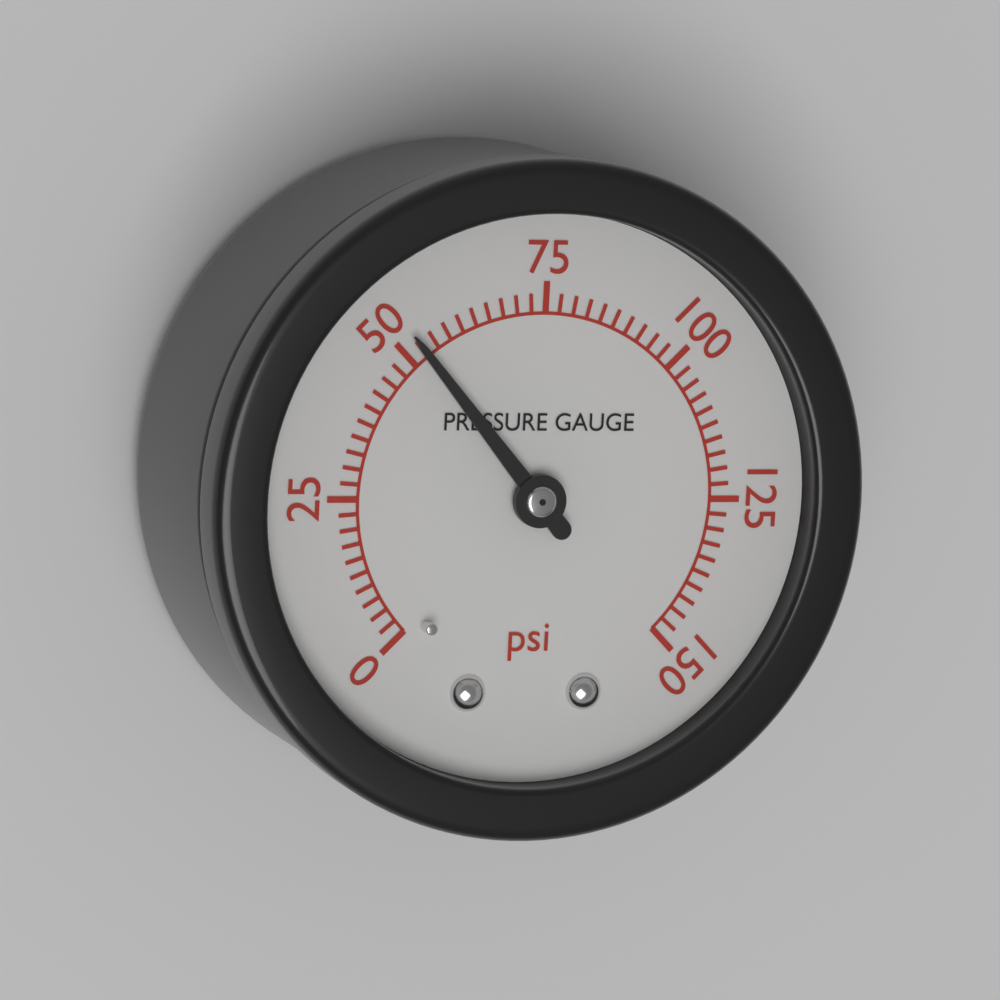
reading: 52.5 psi
